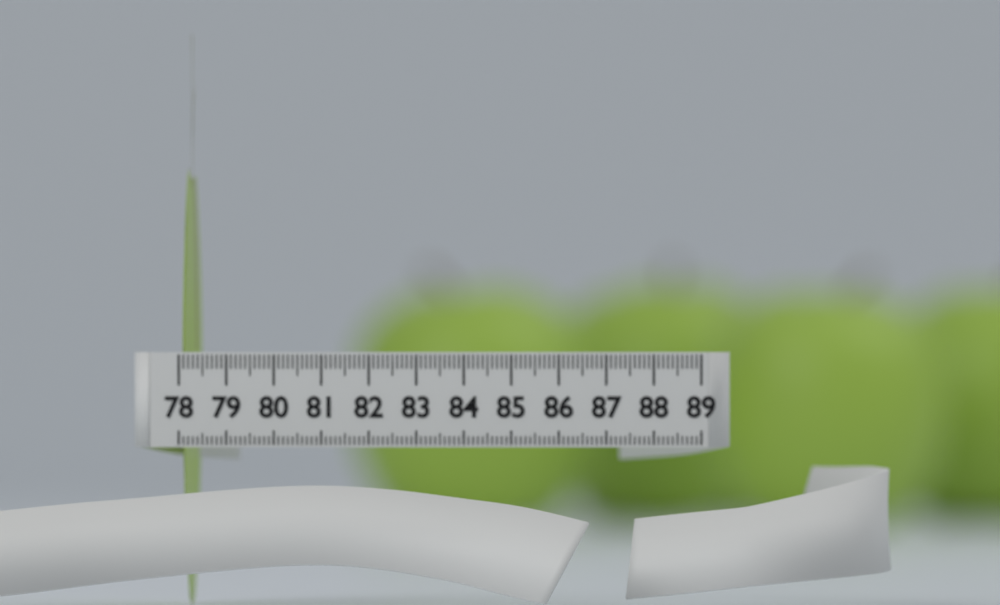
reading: 78.2 (no unit)
